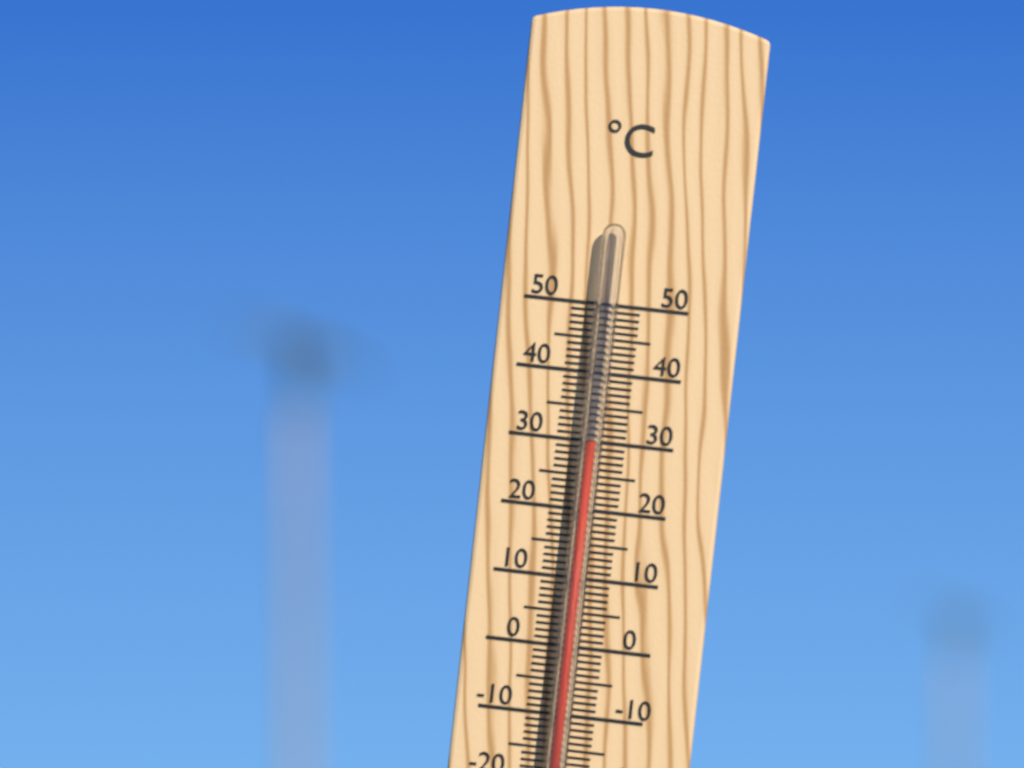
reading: 30 °C
